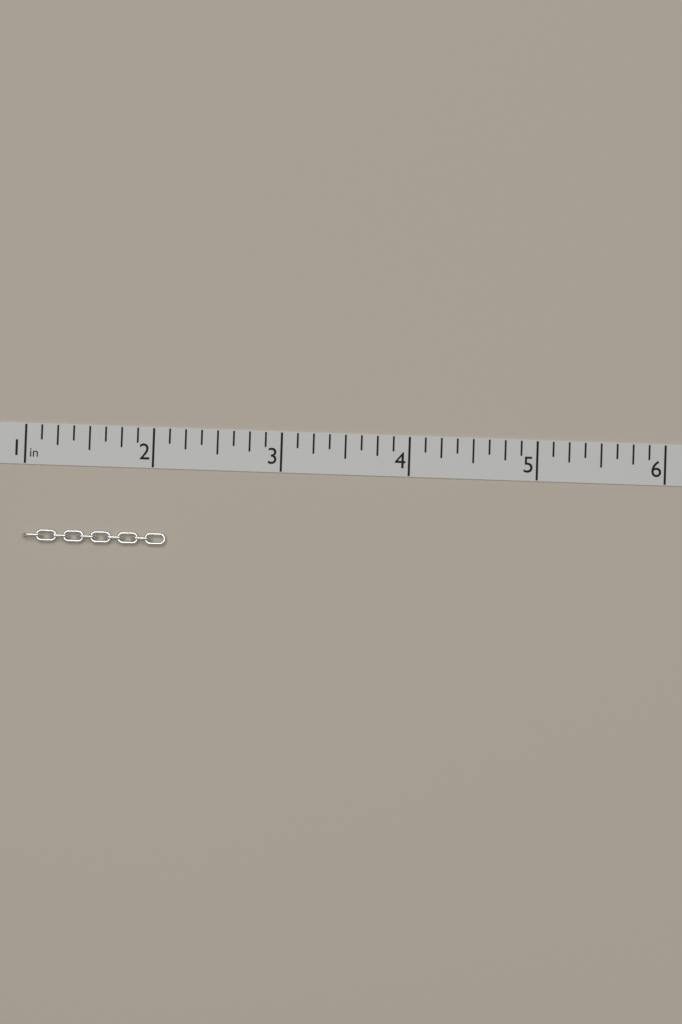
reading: 2.125 in
